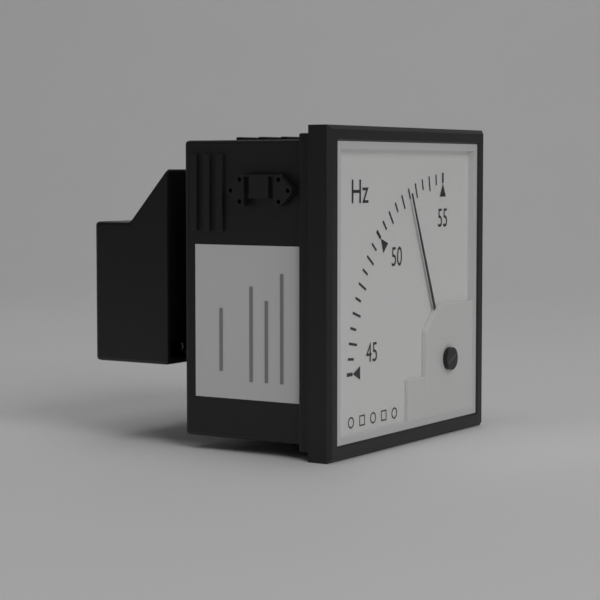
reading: 52.5 Hz
